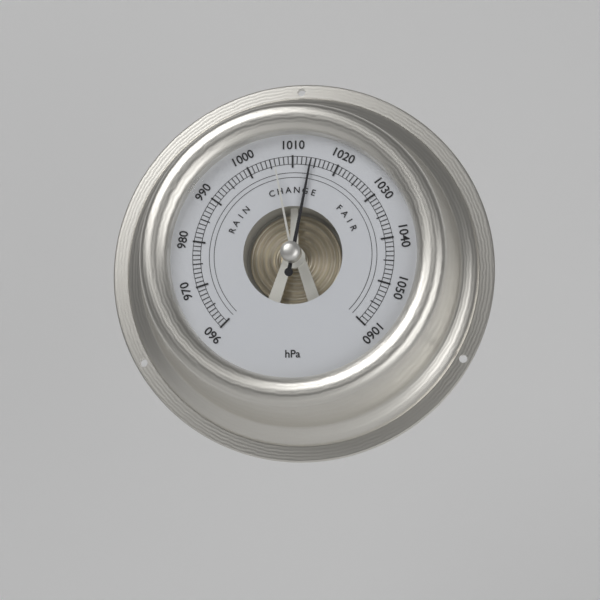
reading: 1014 hPa
